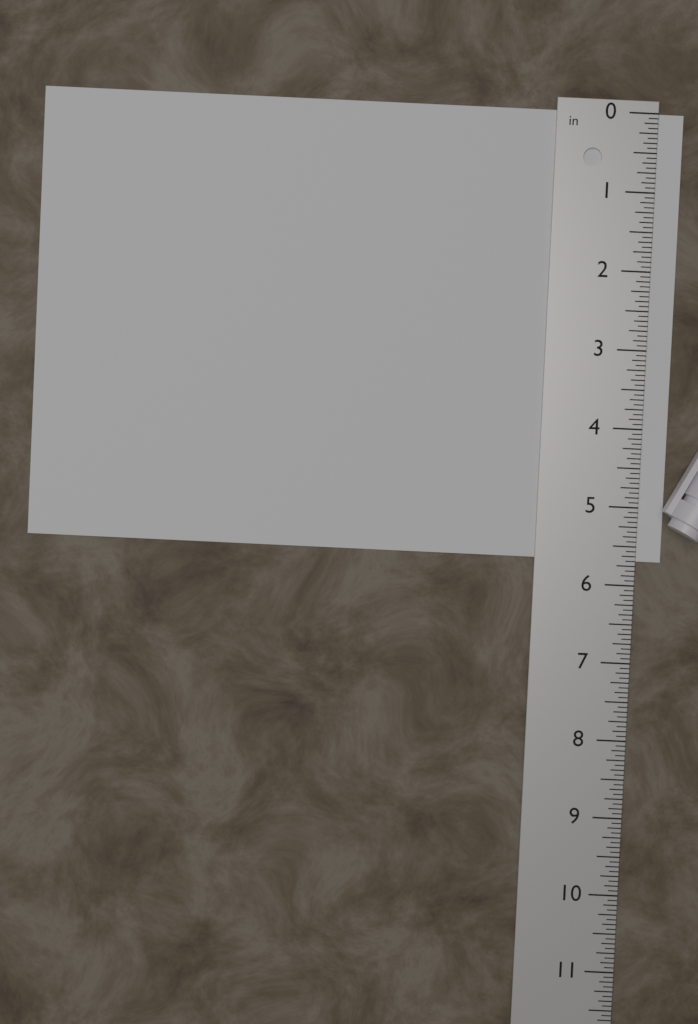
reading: 5.6875 in
